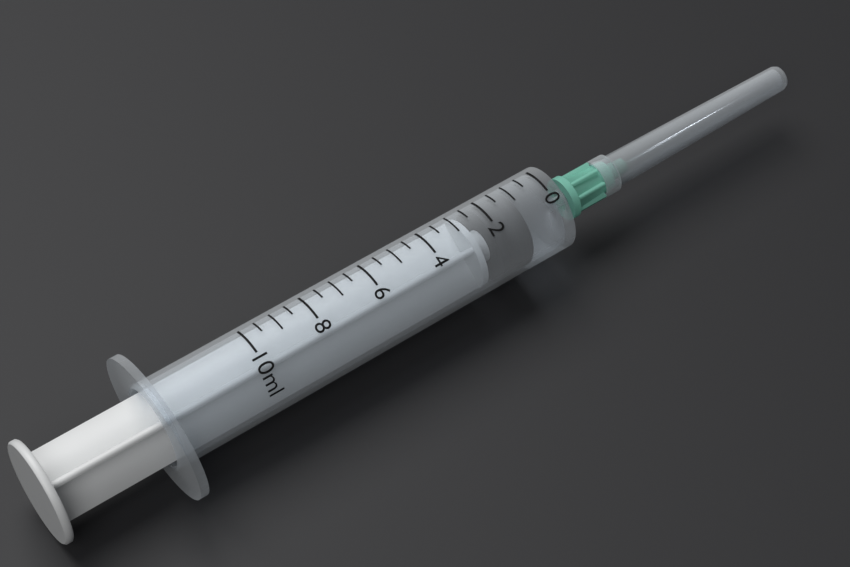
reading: 1.0 ml
